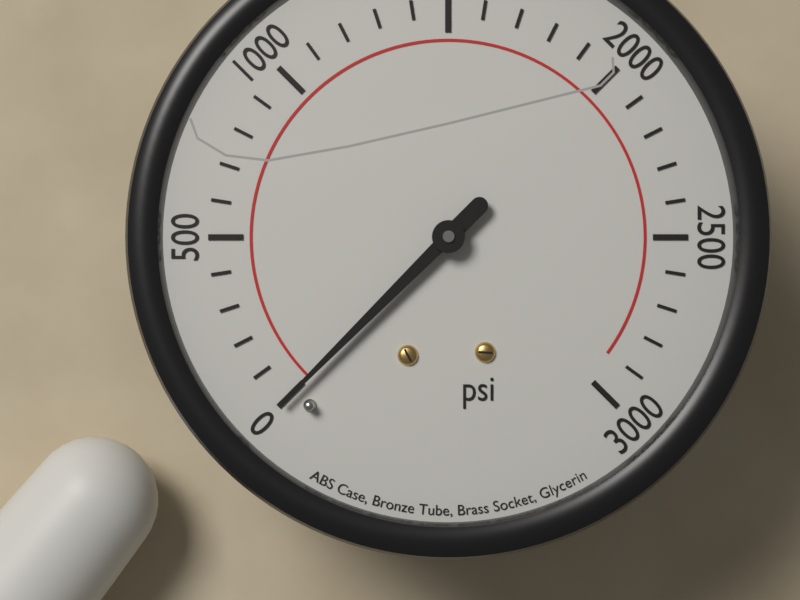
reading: 0 psi
